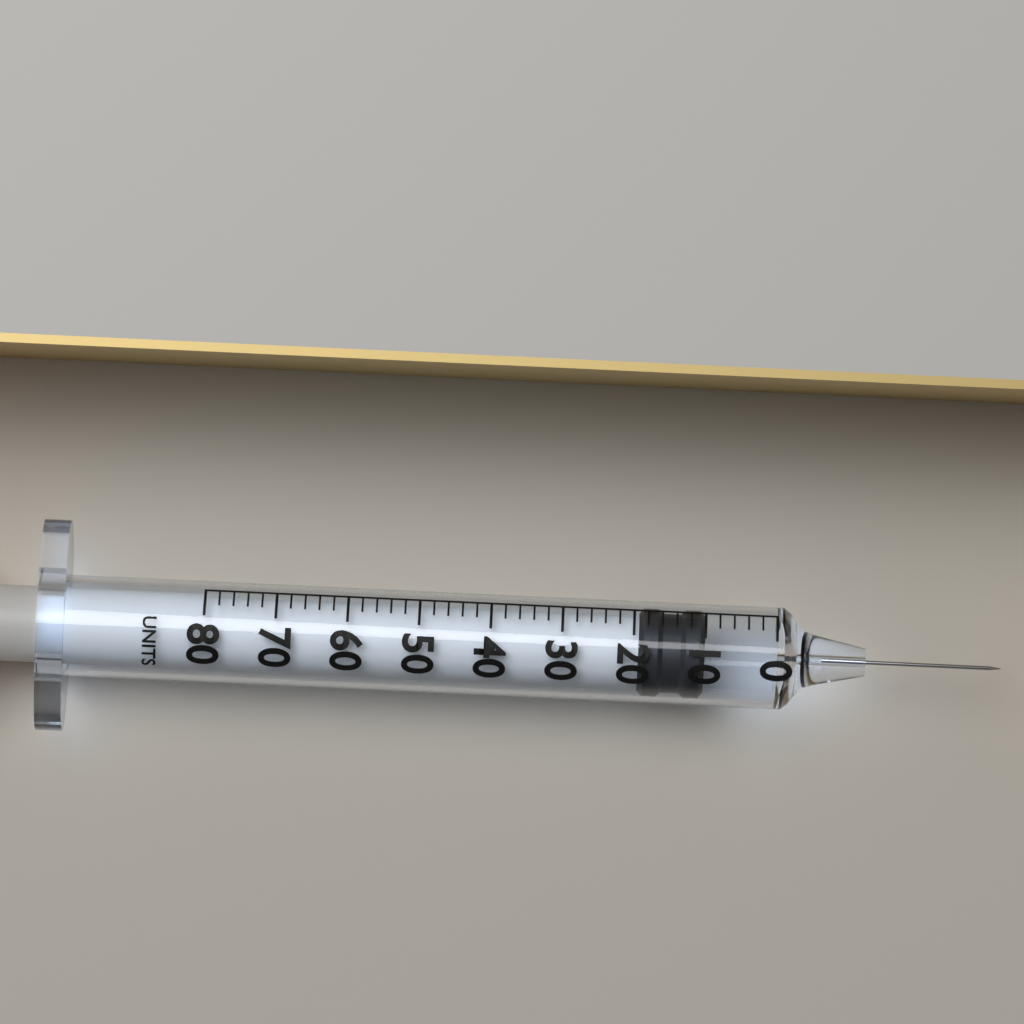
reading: 10 units
